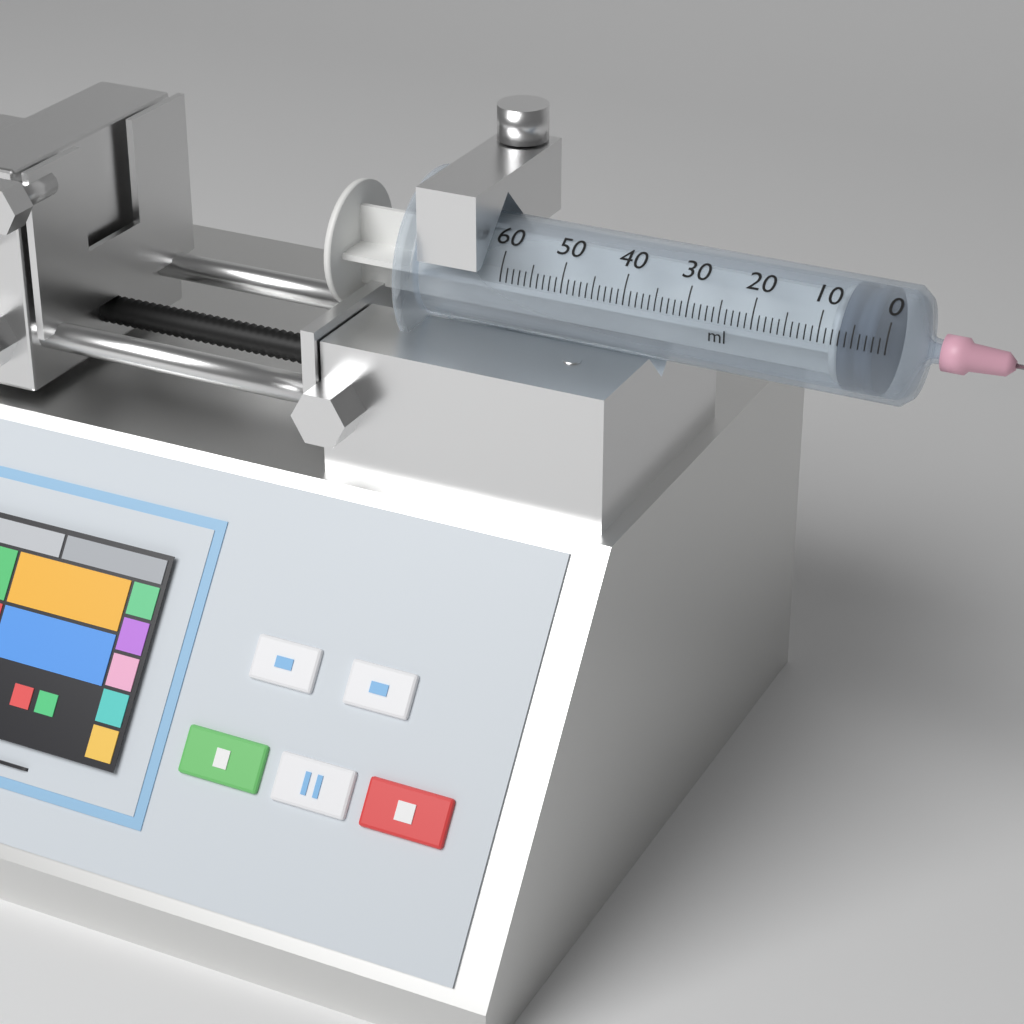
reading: 2 ml
